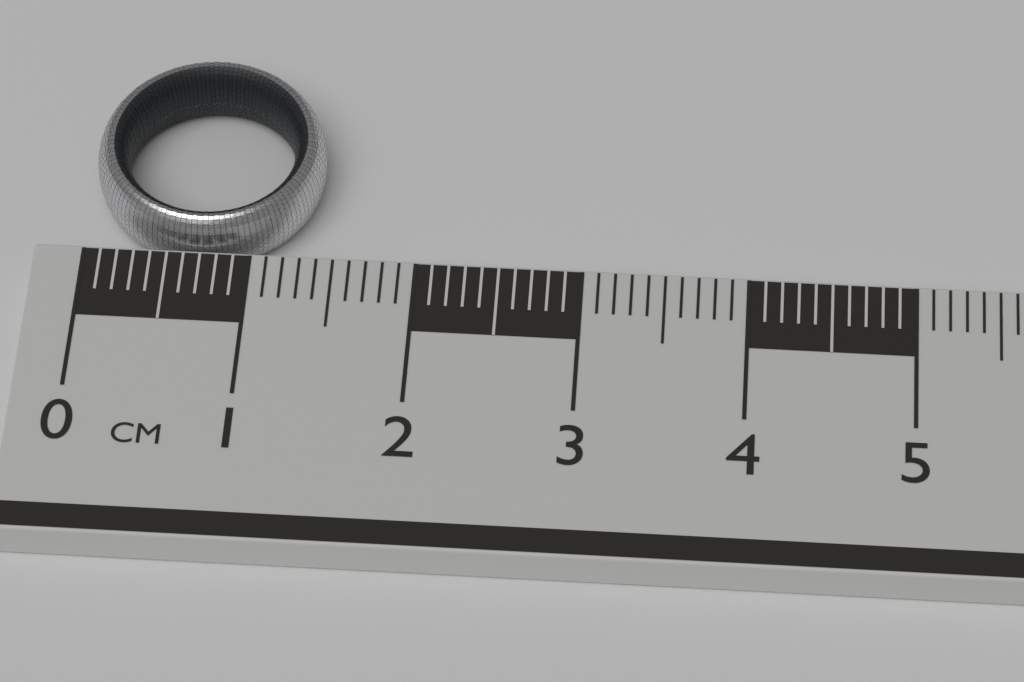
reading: 1.4 cm
